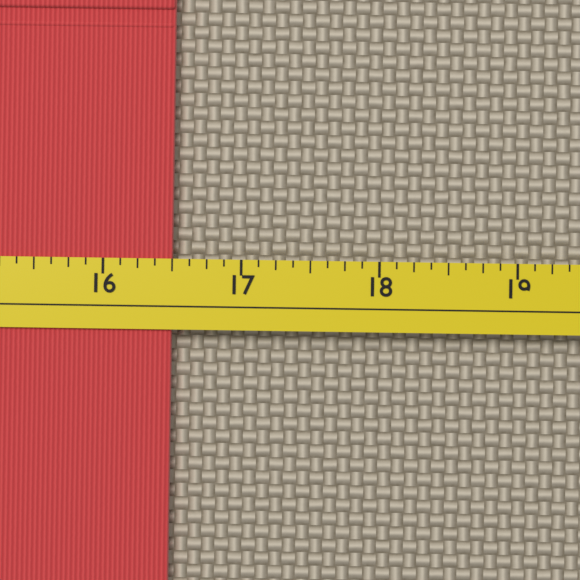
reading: 16.500 (no unit)
